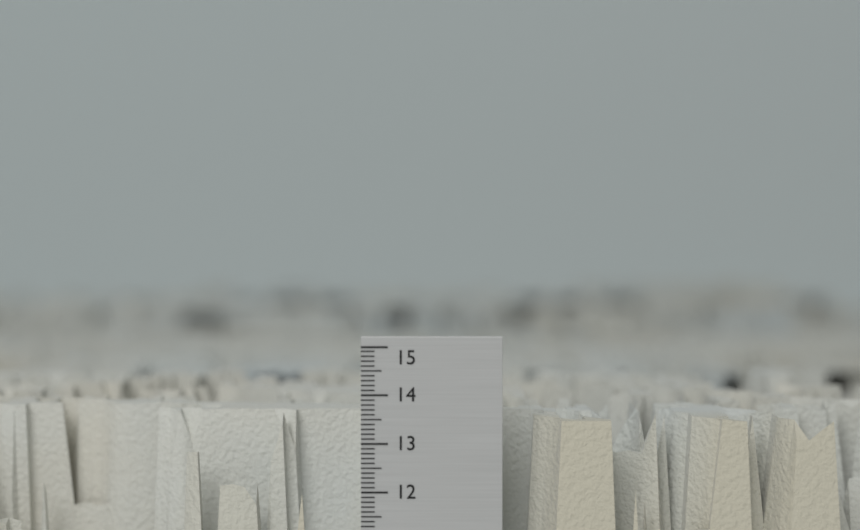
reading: 13.5 (no unit)
